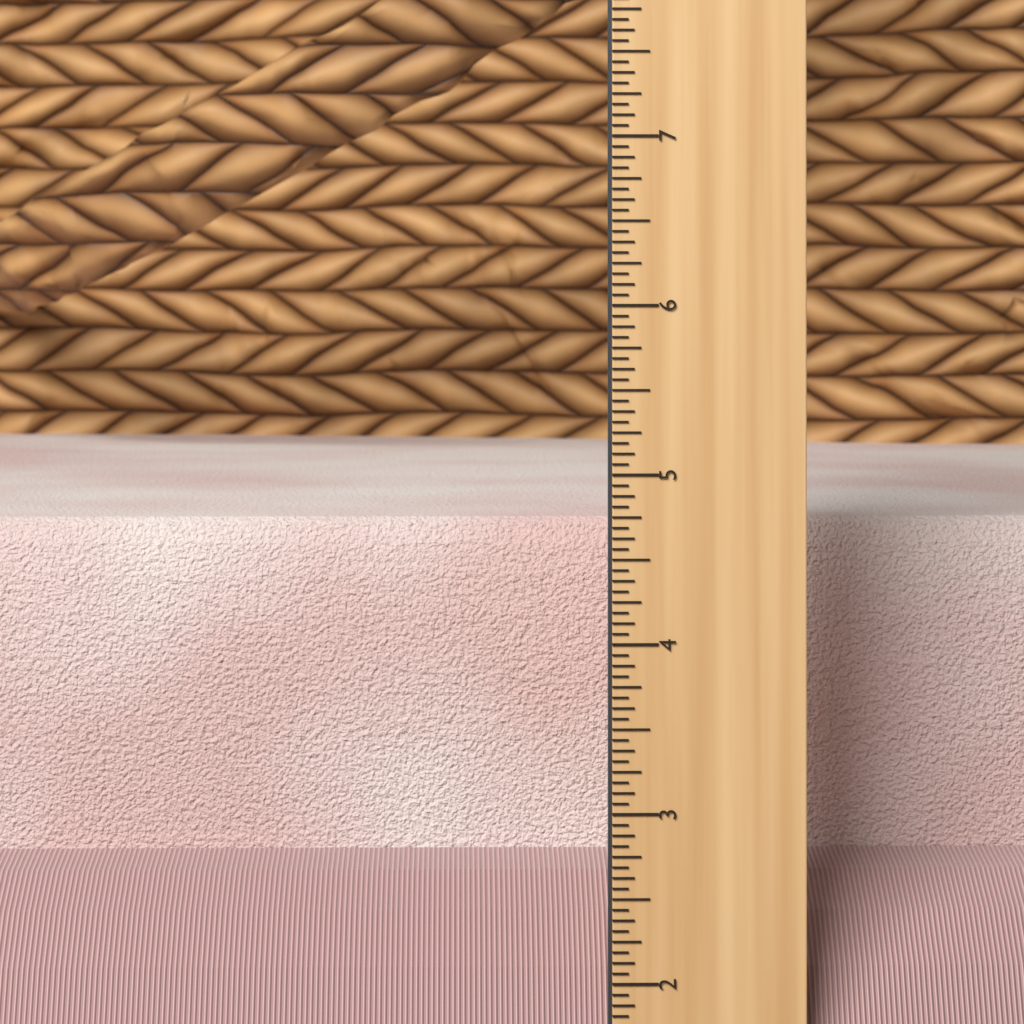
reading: 4.6250 in
